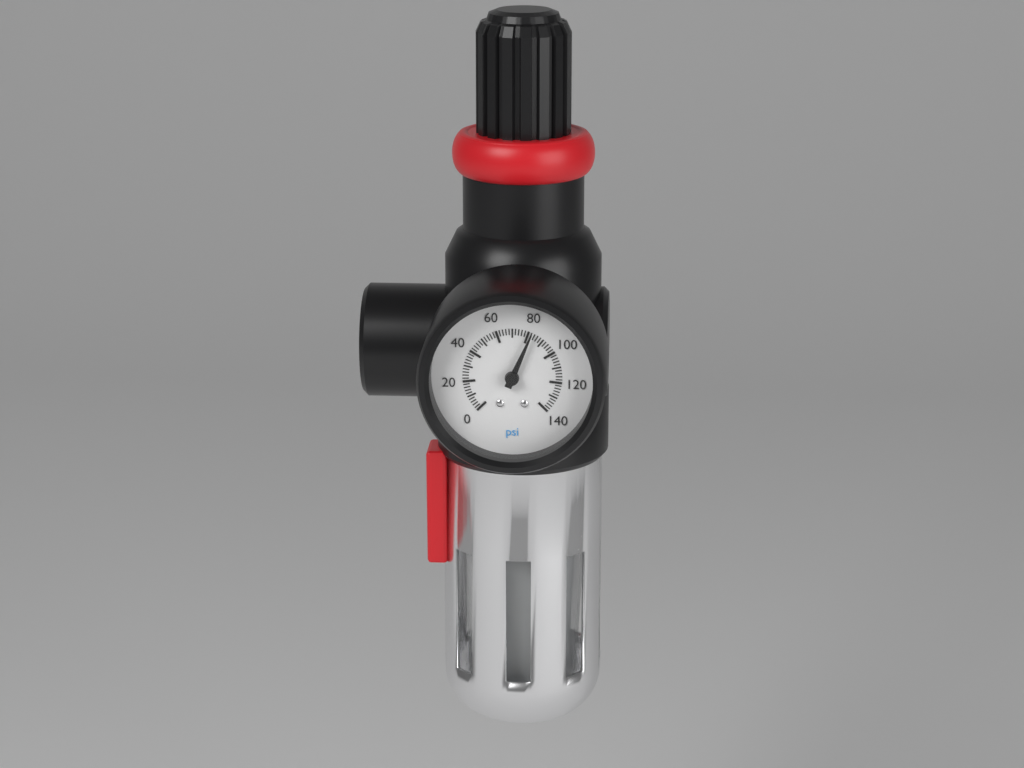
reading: 82 psi
